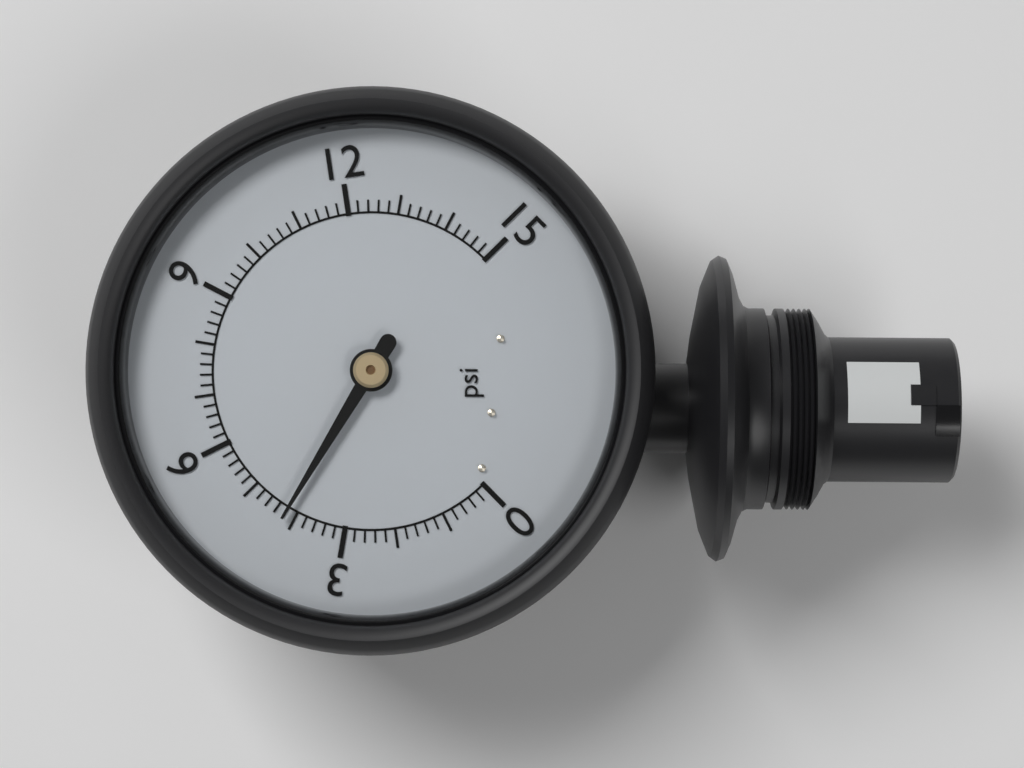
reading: 4.2 psi
